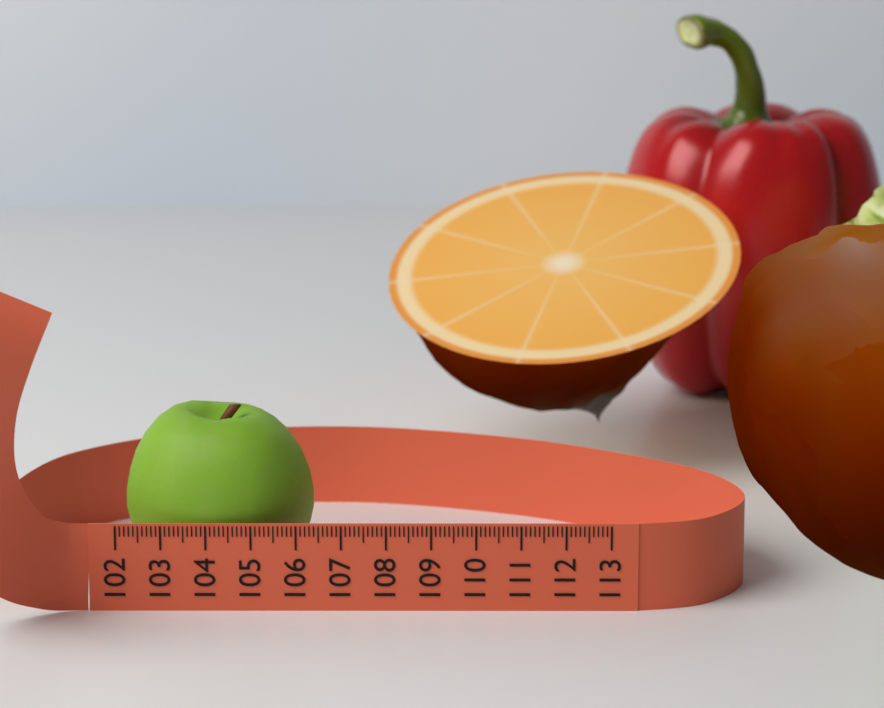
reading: 106.3 (no unit)
